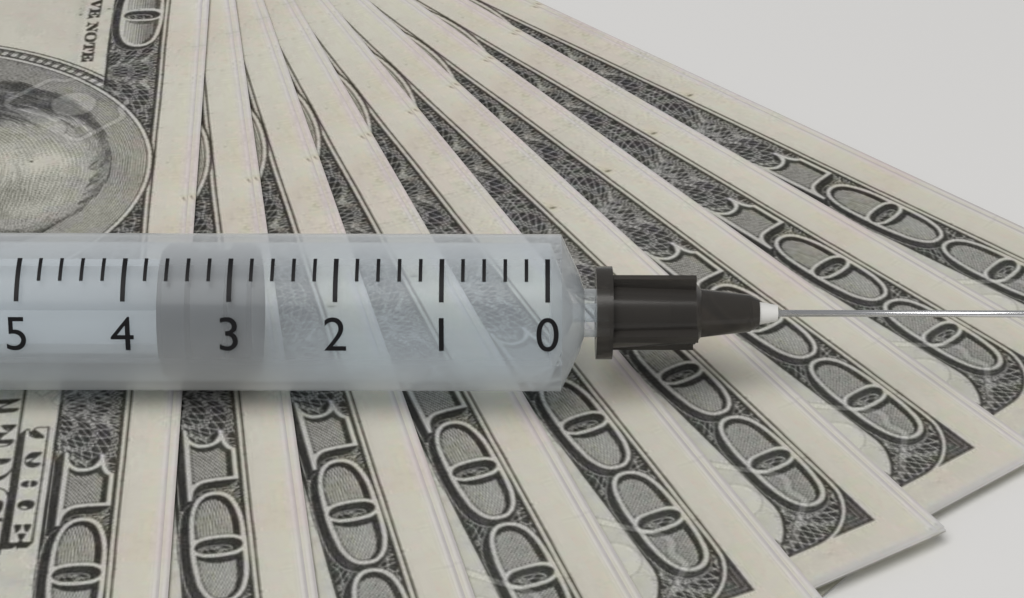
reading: 2.8 ml
